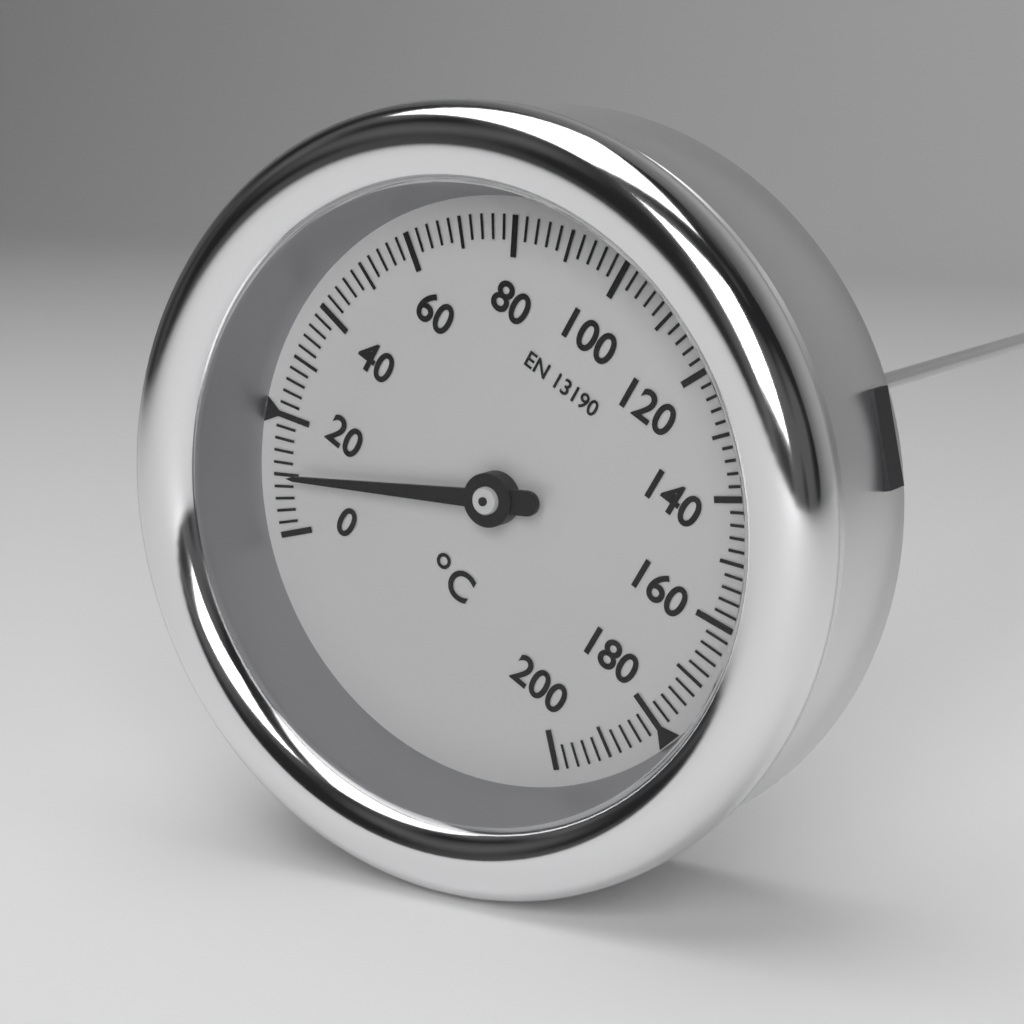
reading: 10 °C
